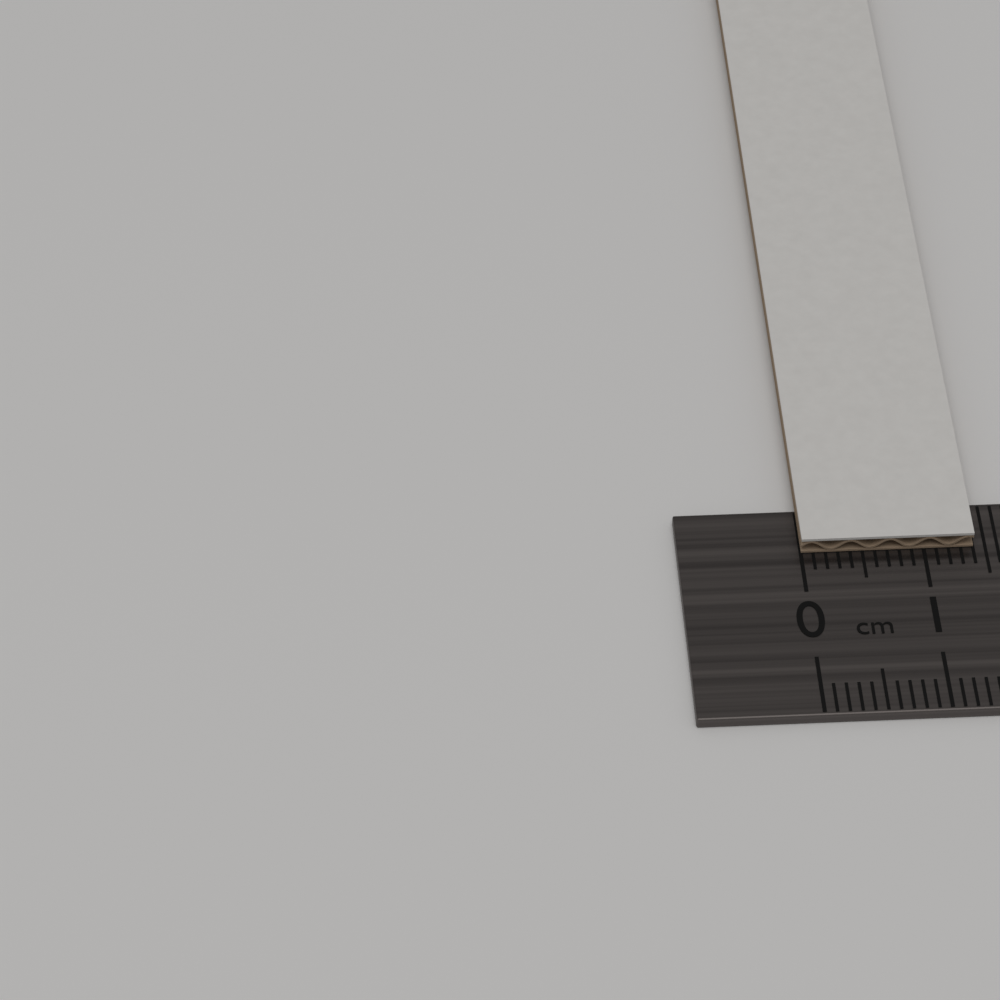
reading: 1.4 cm
